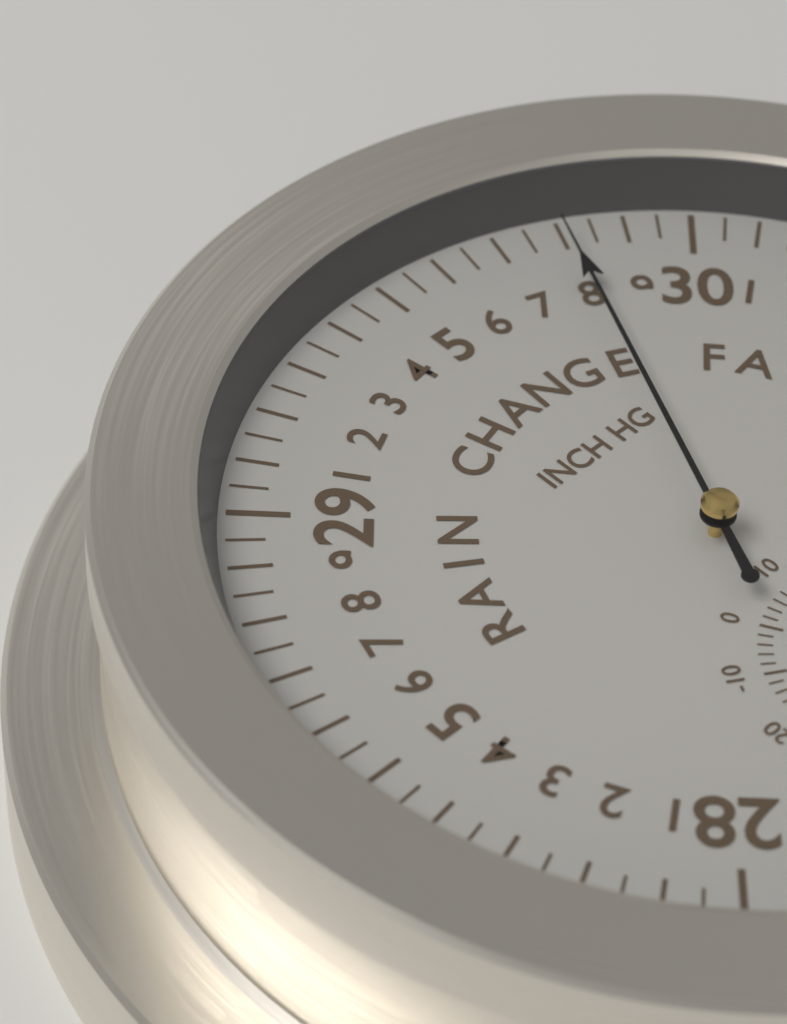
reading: 29.80 inHg
